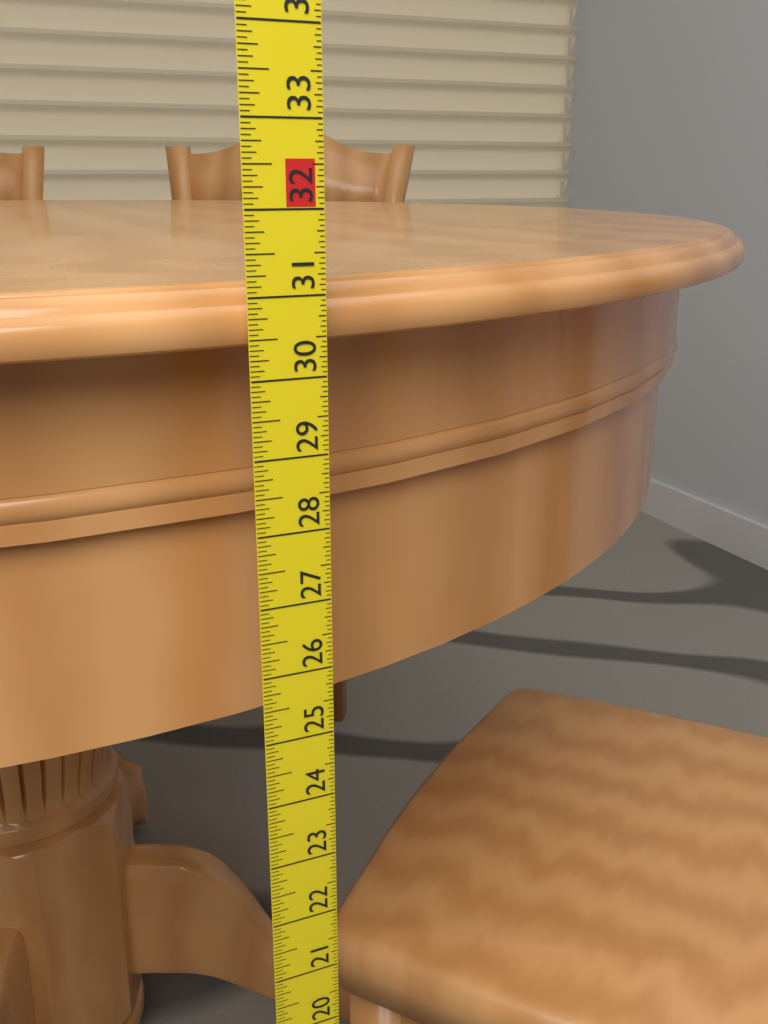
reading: 31.1250 in
